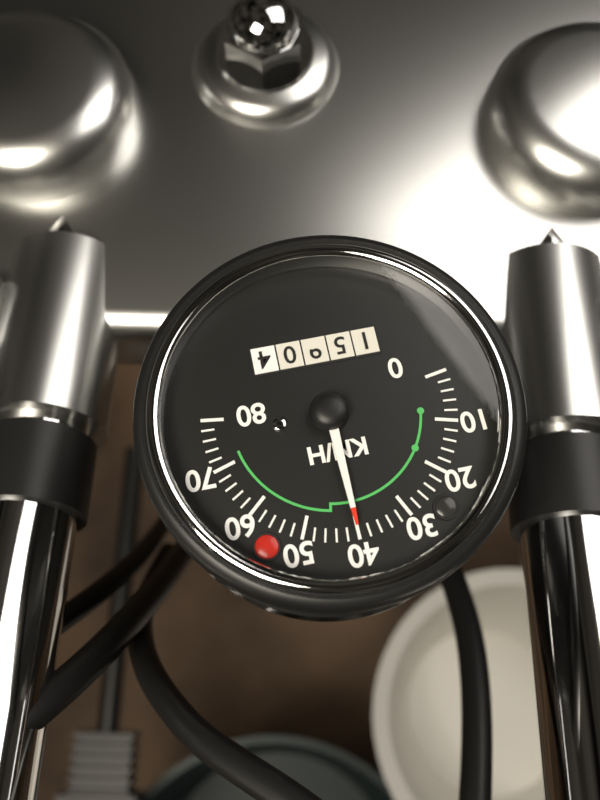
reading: 40 km/h
